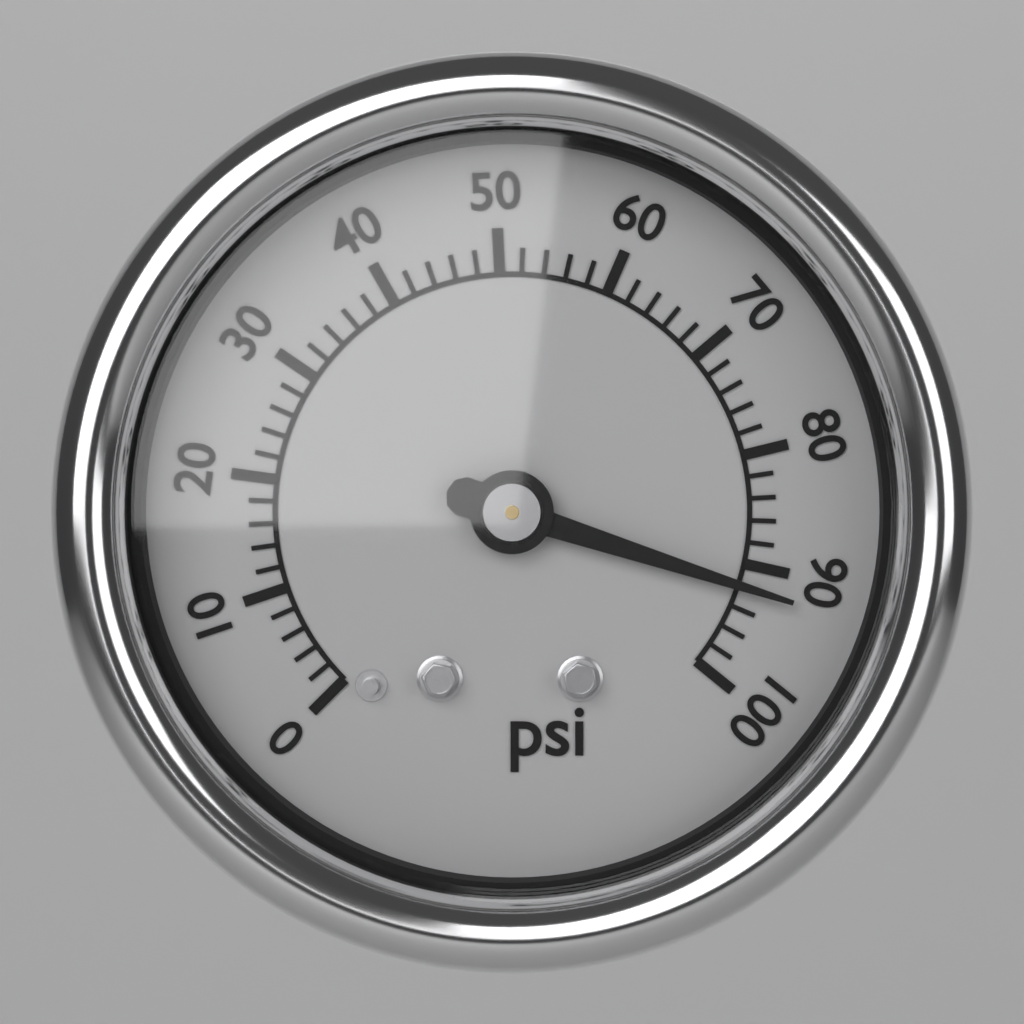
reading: 92 psi
